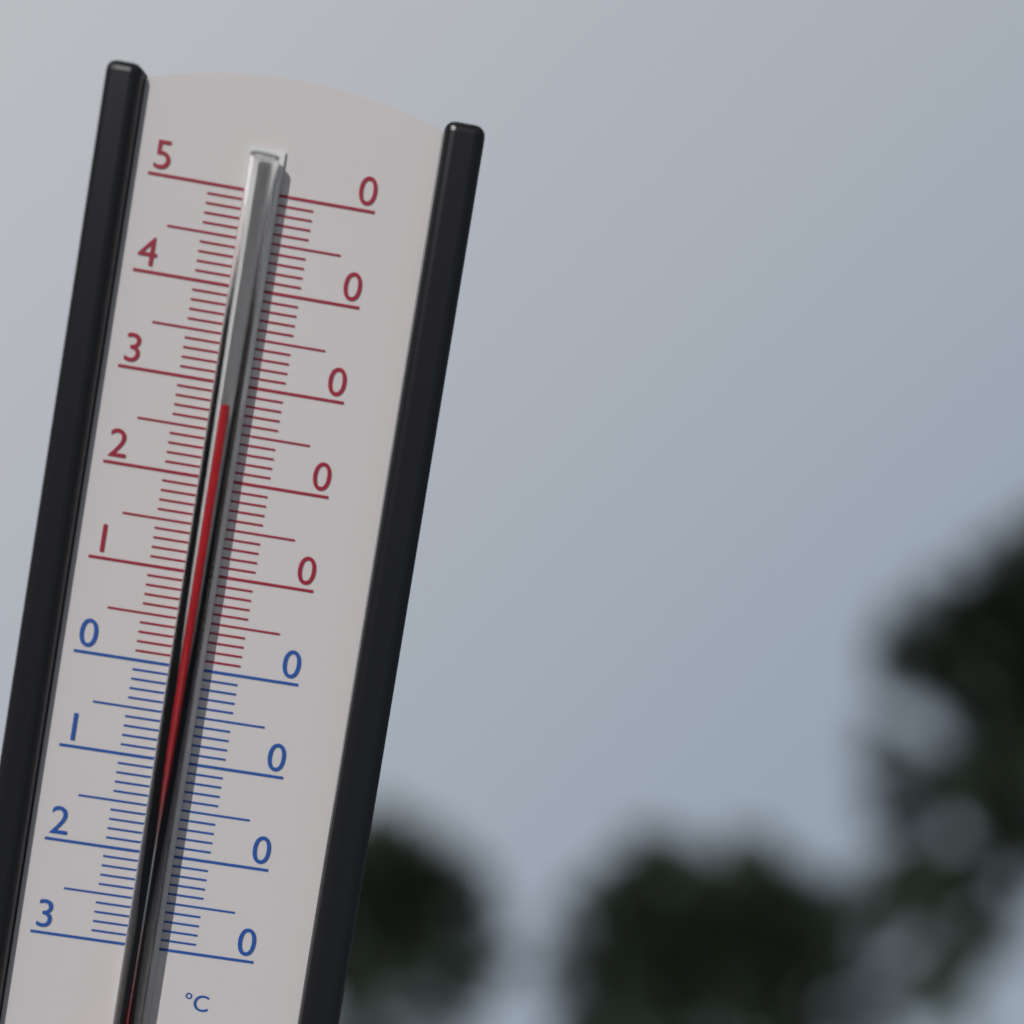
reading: 28 °C
